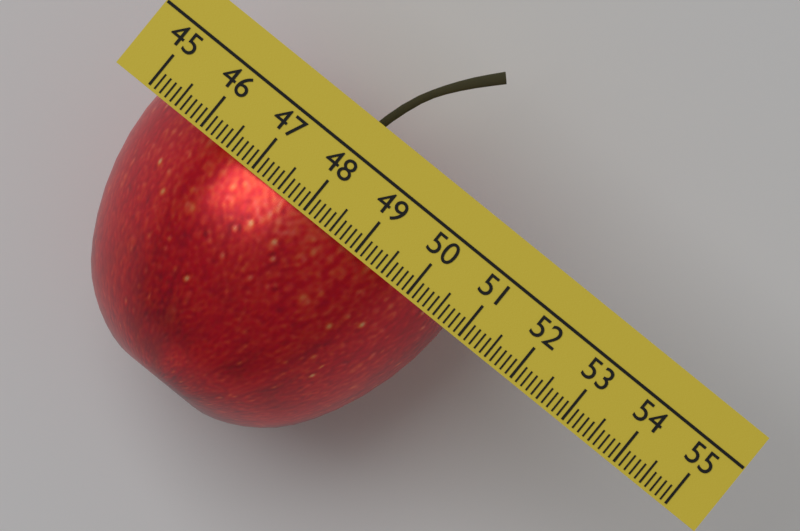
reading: 50.7 (no unit)
